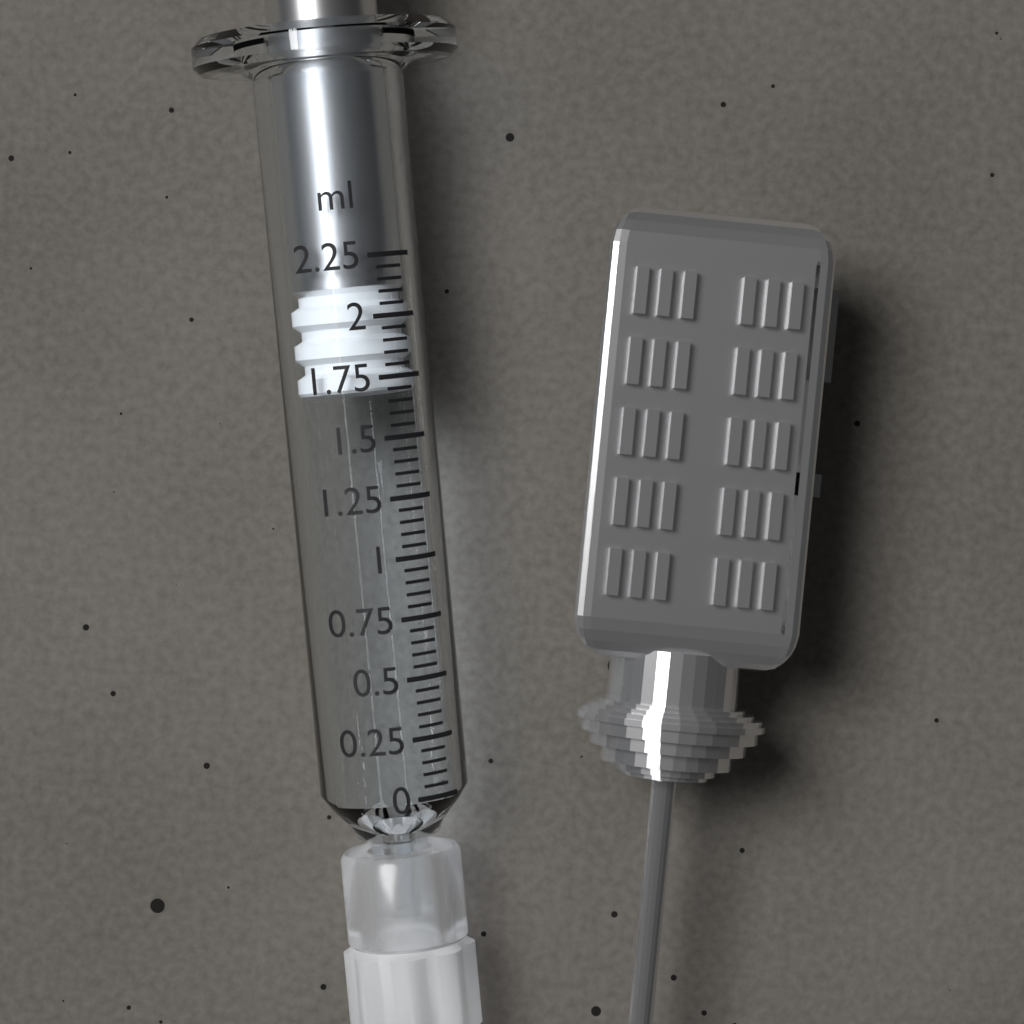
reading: 1.70 ml
